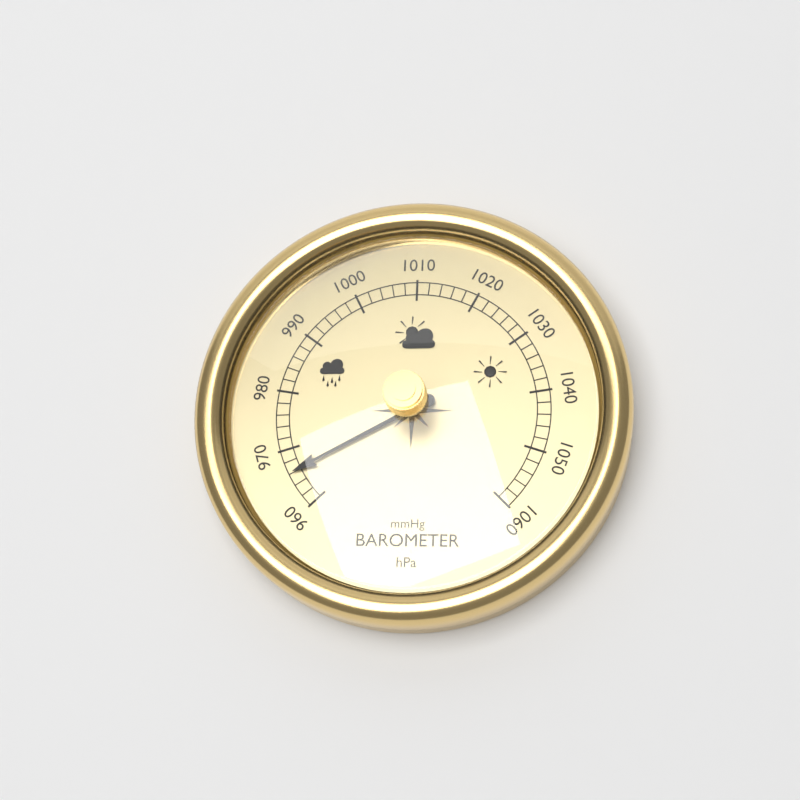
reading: 966 hPa
